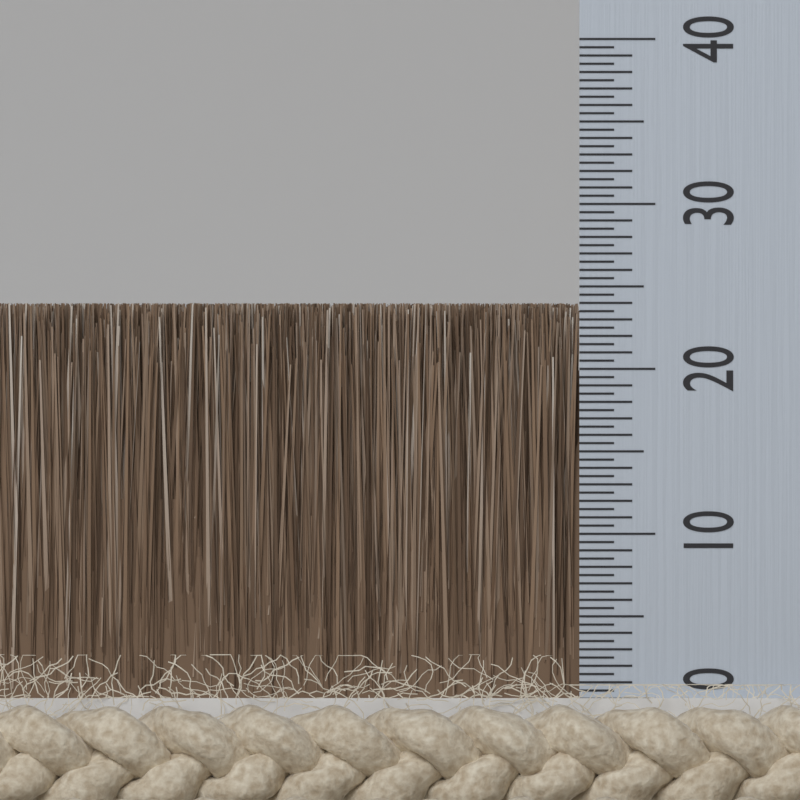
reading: 24.0 (no unit)
